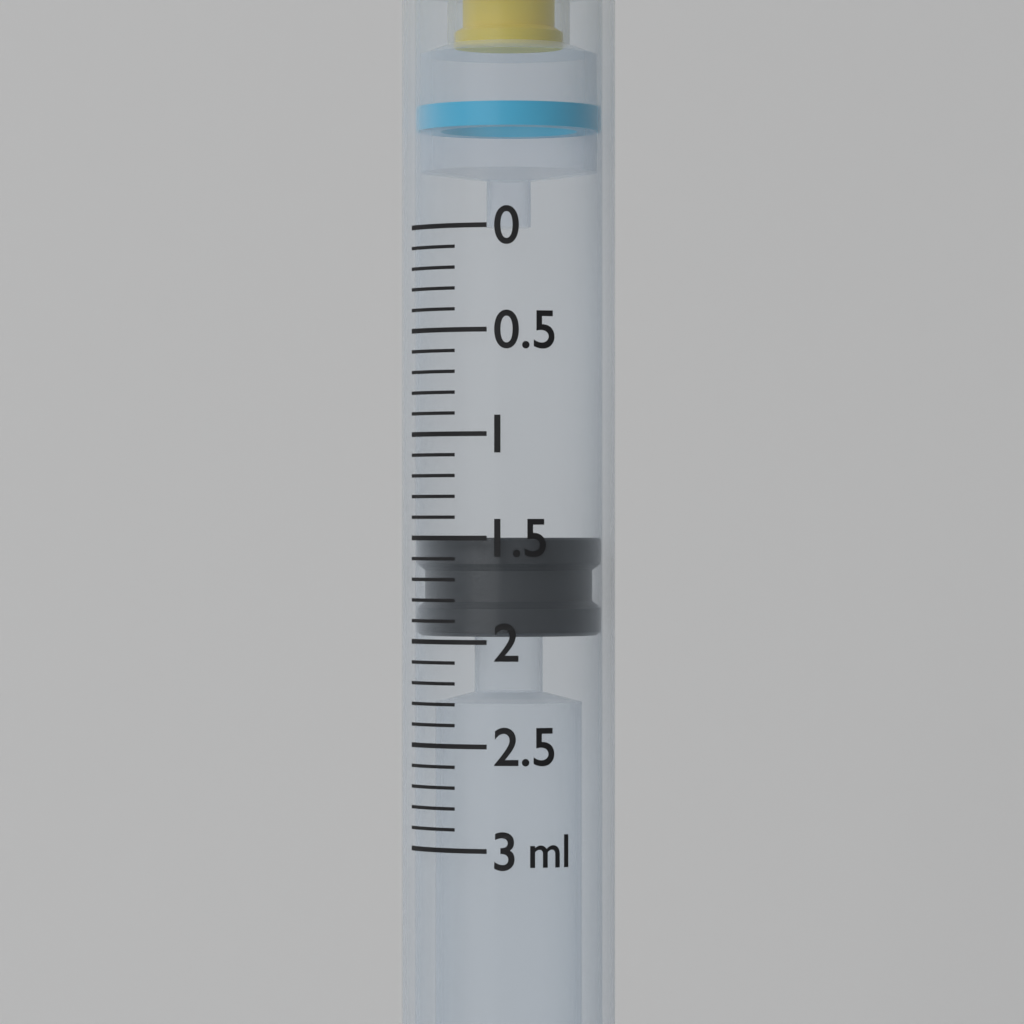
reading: 1.5 ml
